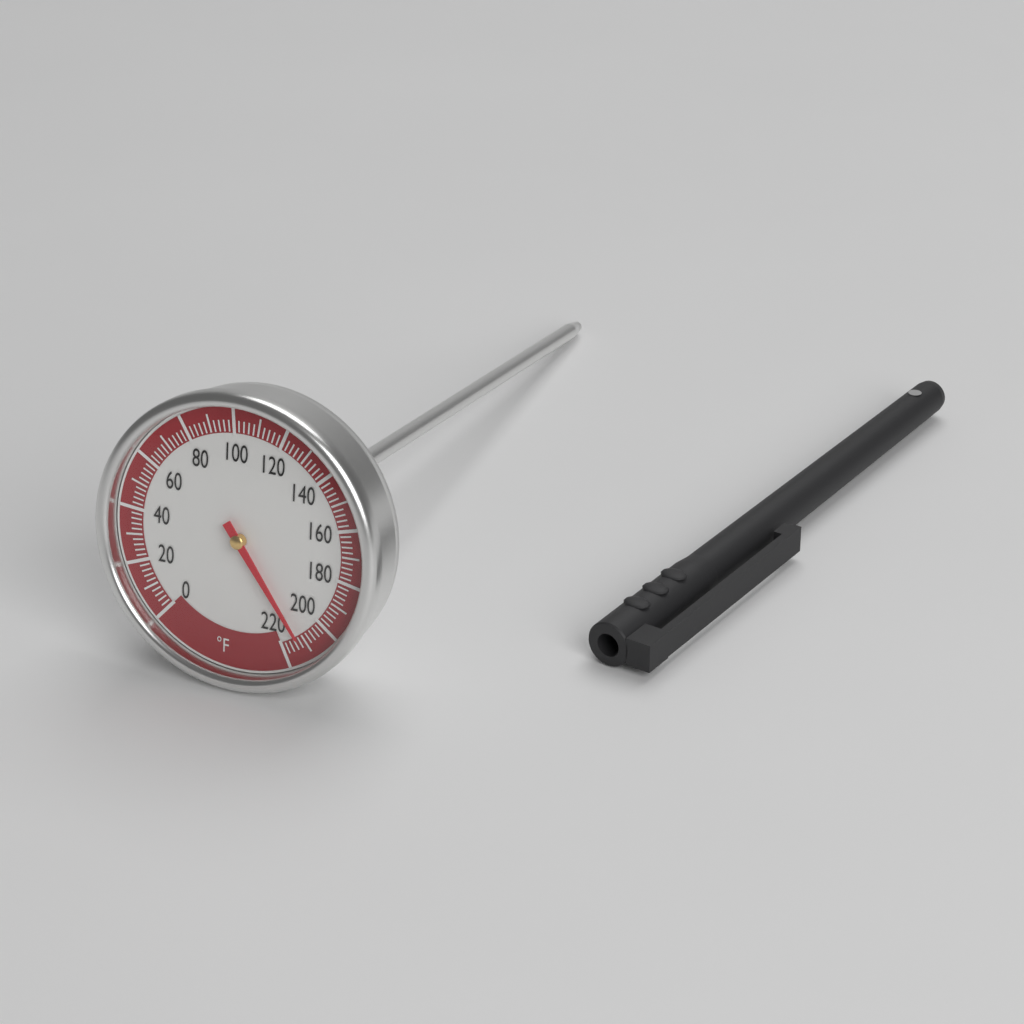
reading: 212 °F
